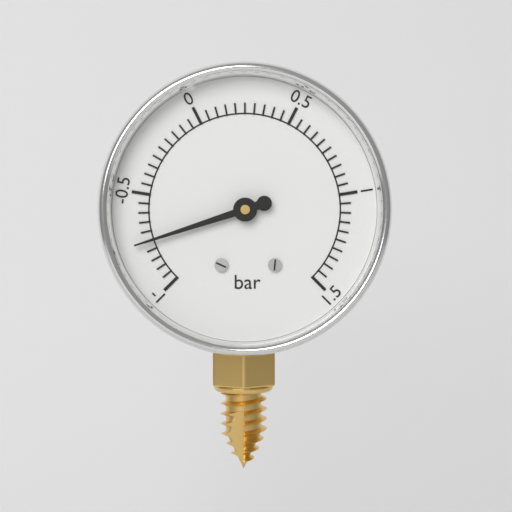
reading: -0.75 bar
